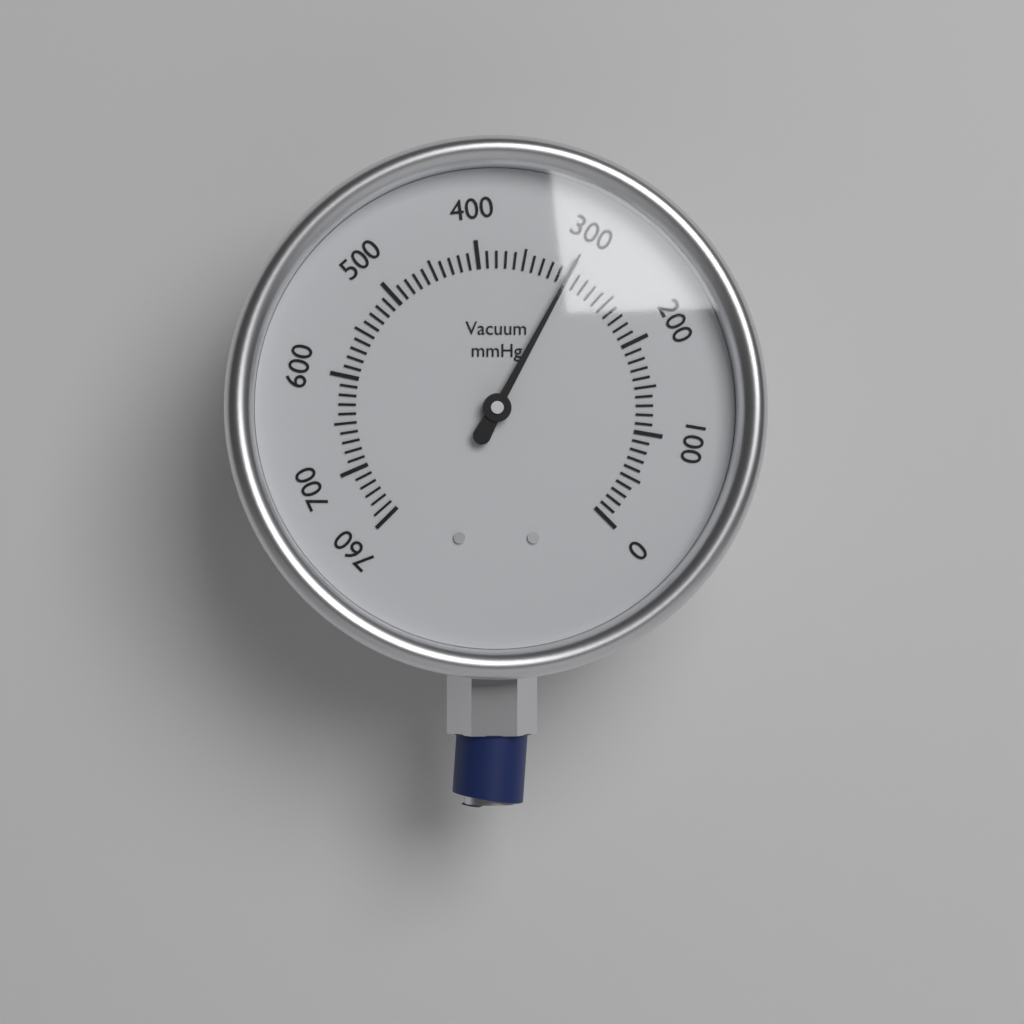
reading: 300 mmHg
